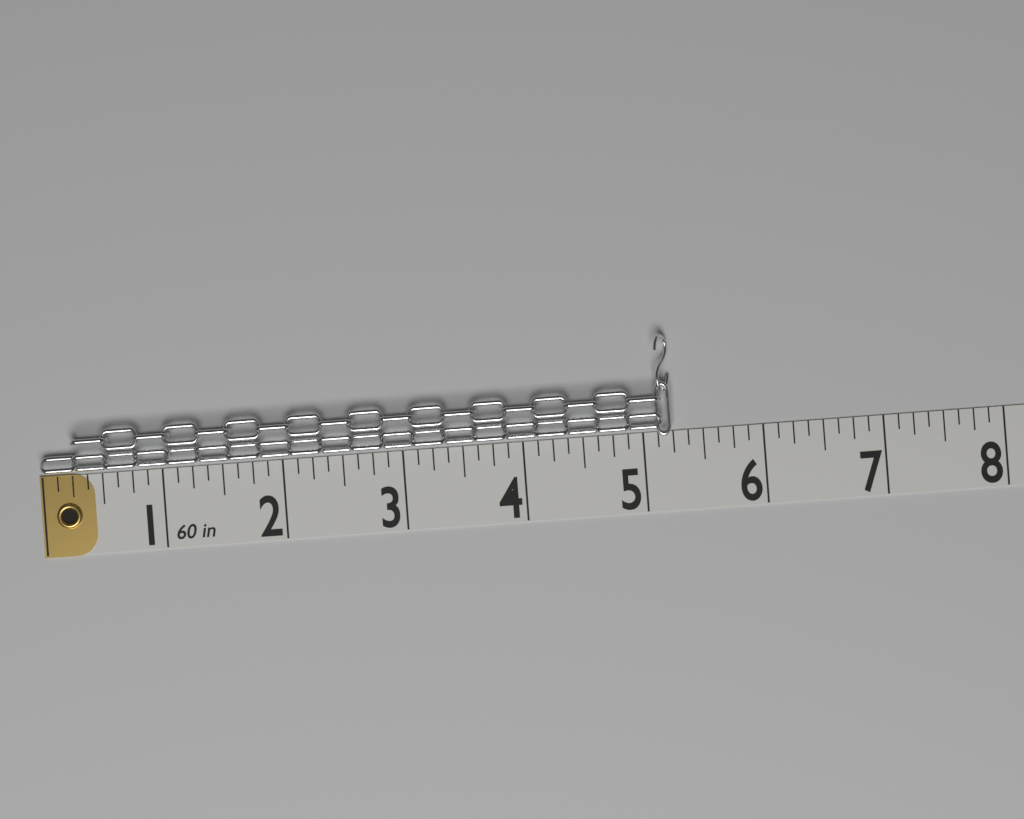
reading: 5.250 in
